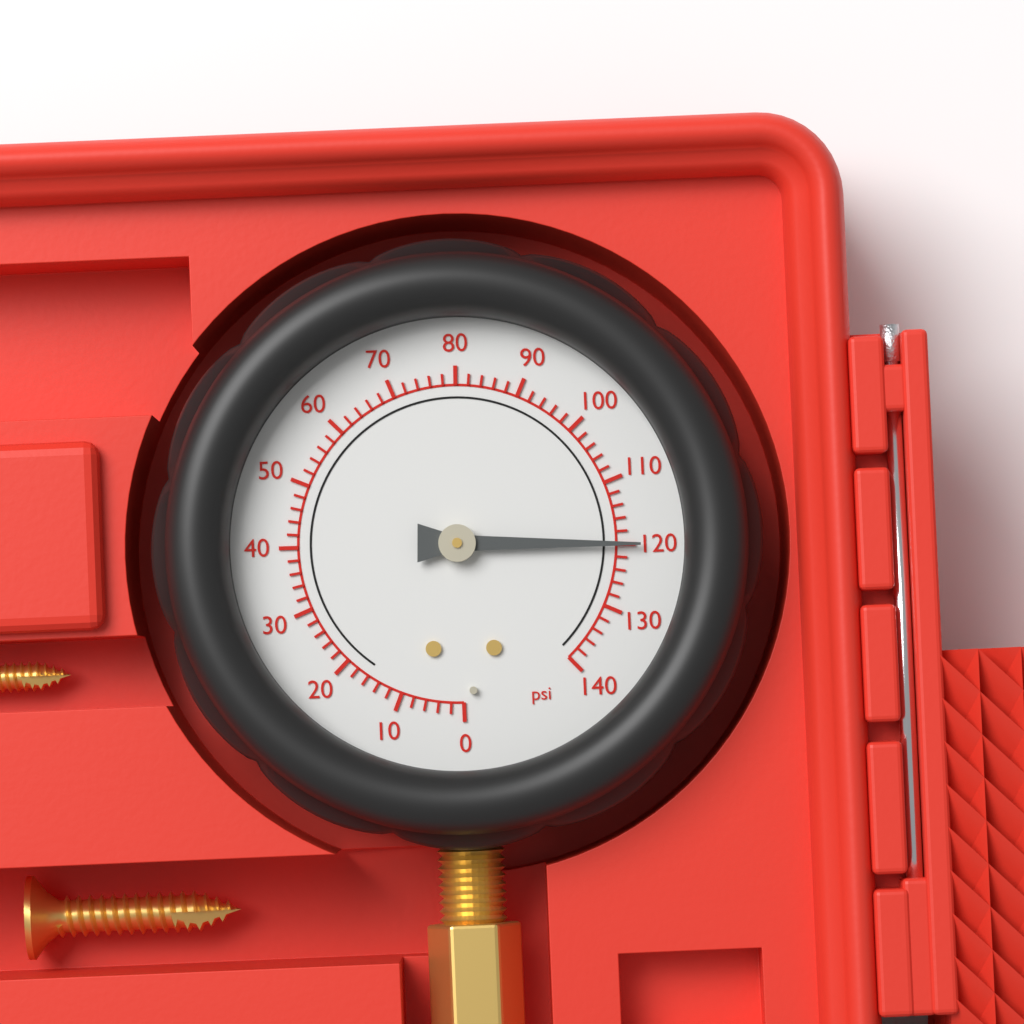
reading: 120 psi
